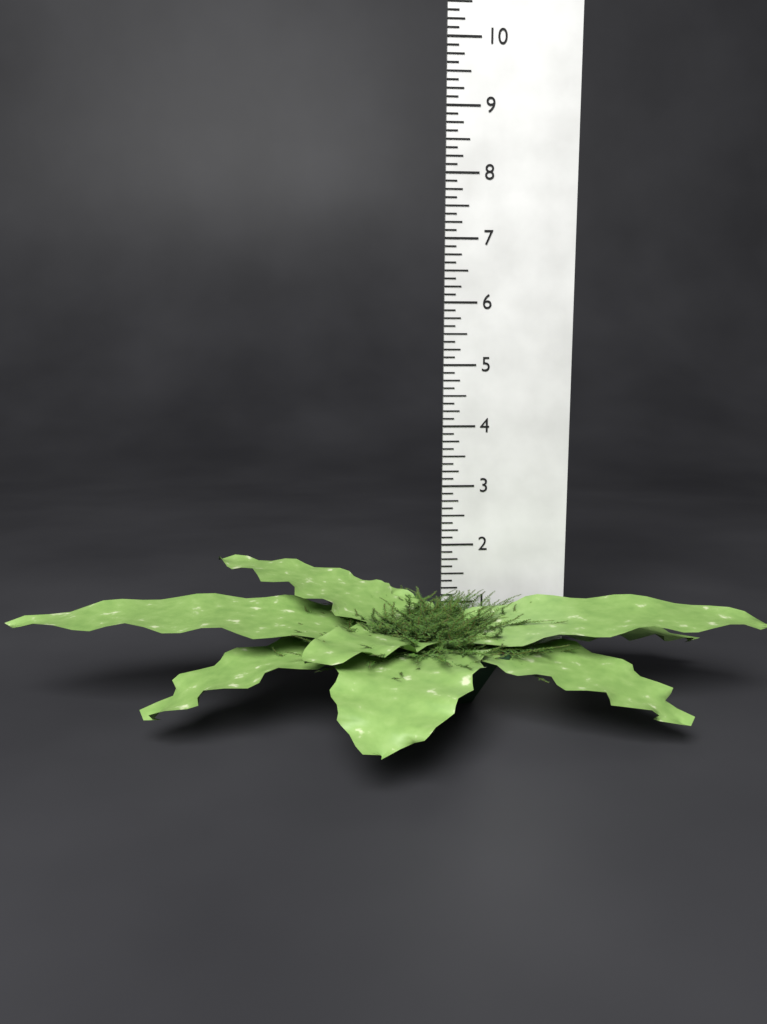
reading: 1.750 (no unit)
